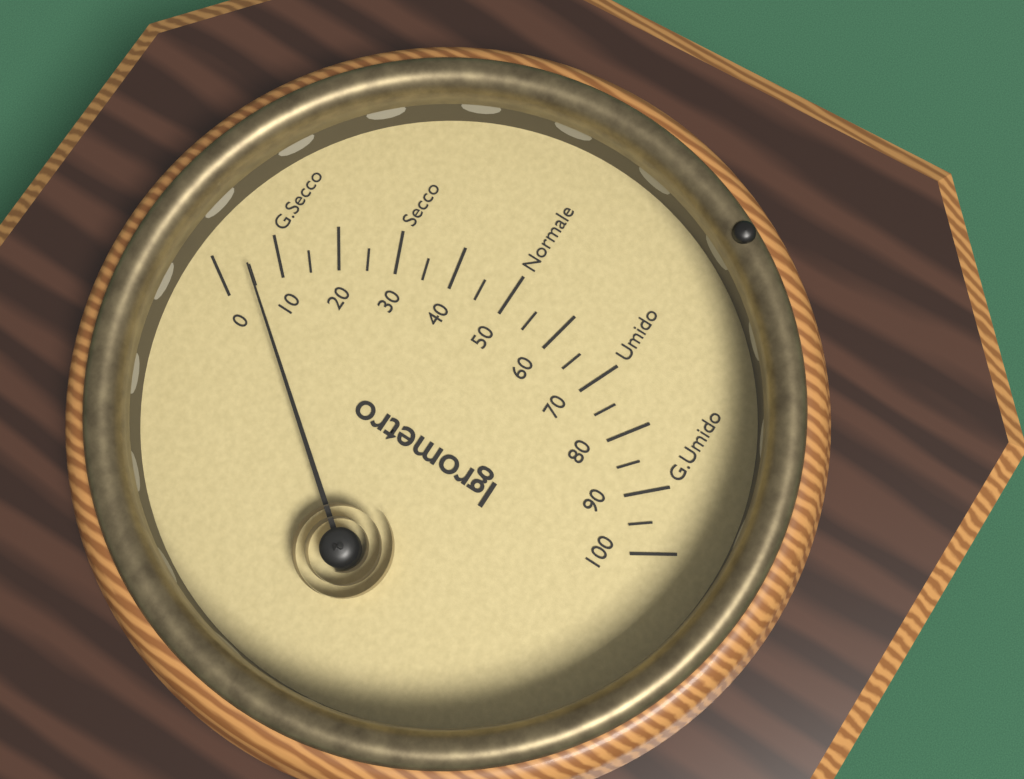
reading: 5 (no unit)
